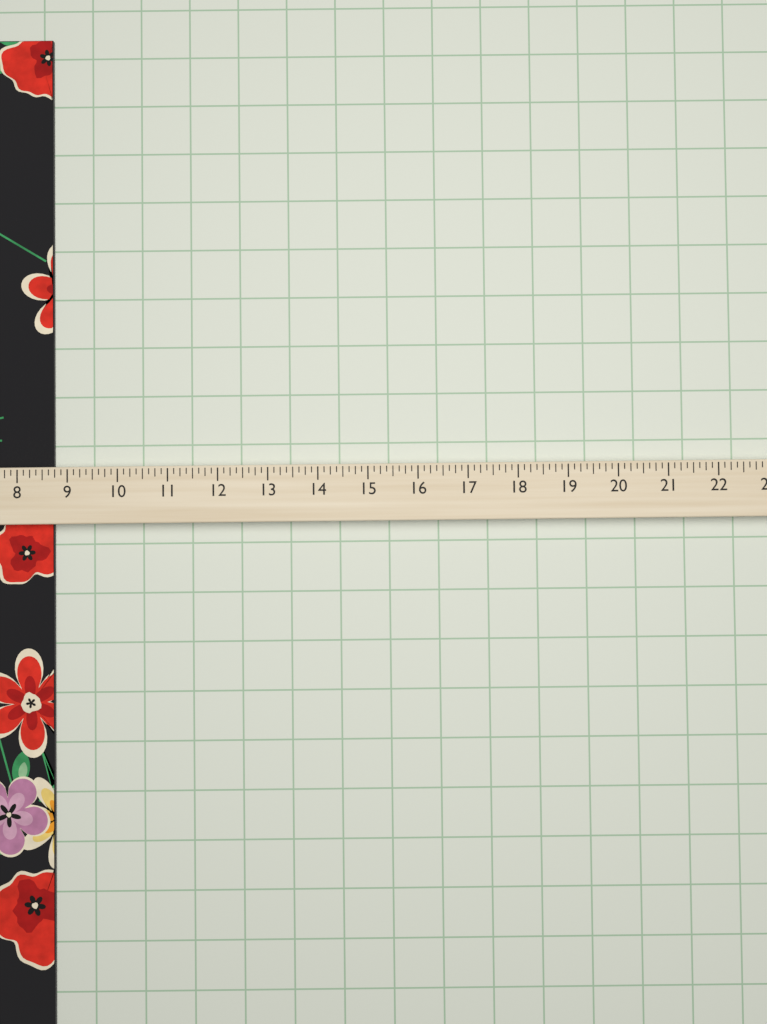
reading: 8.625 (no unit)
